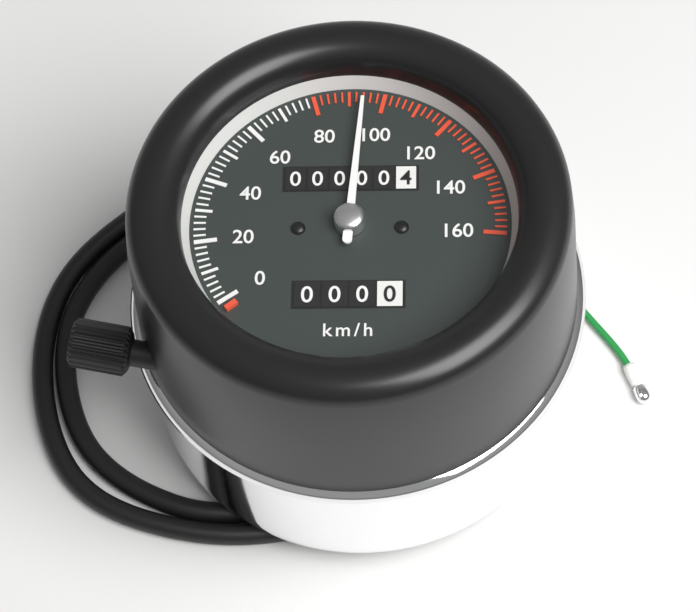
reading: 94 km/h
